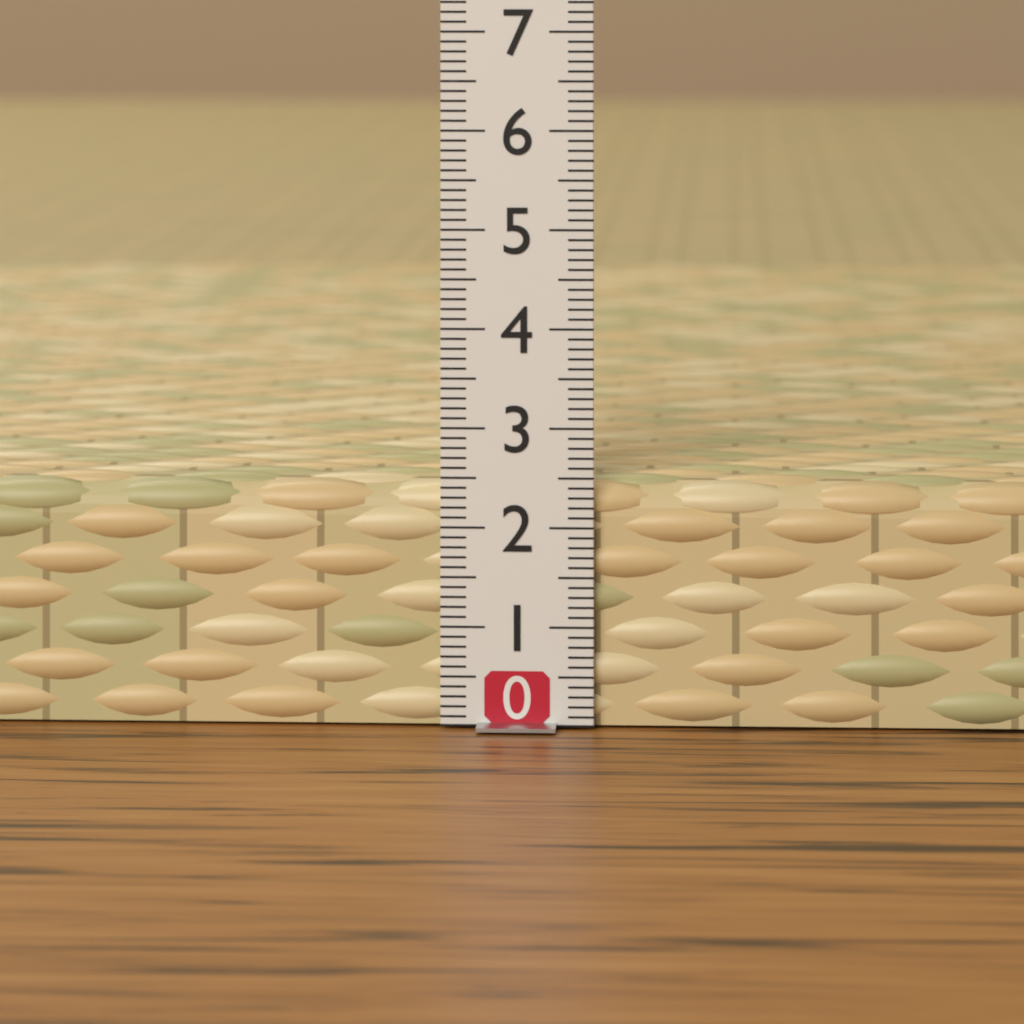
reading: 2.5 (no unit)
